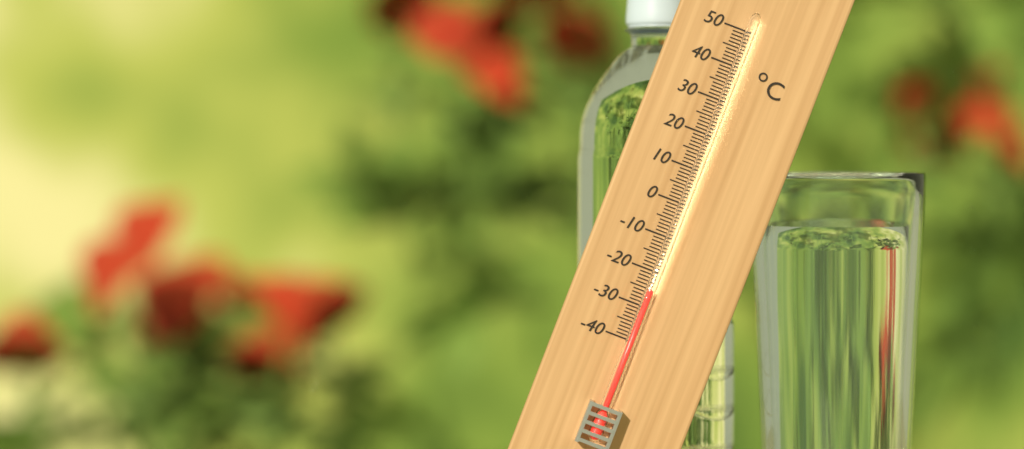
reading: -25 °C
